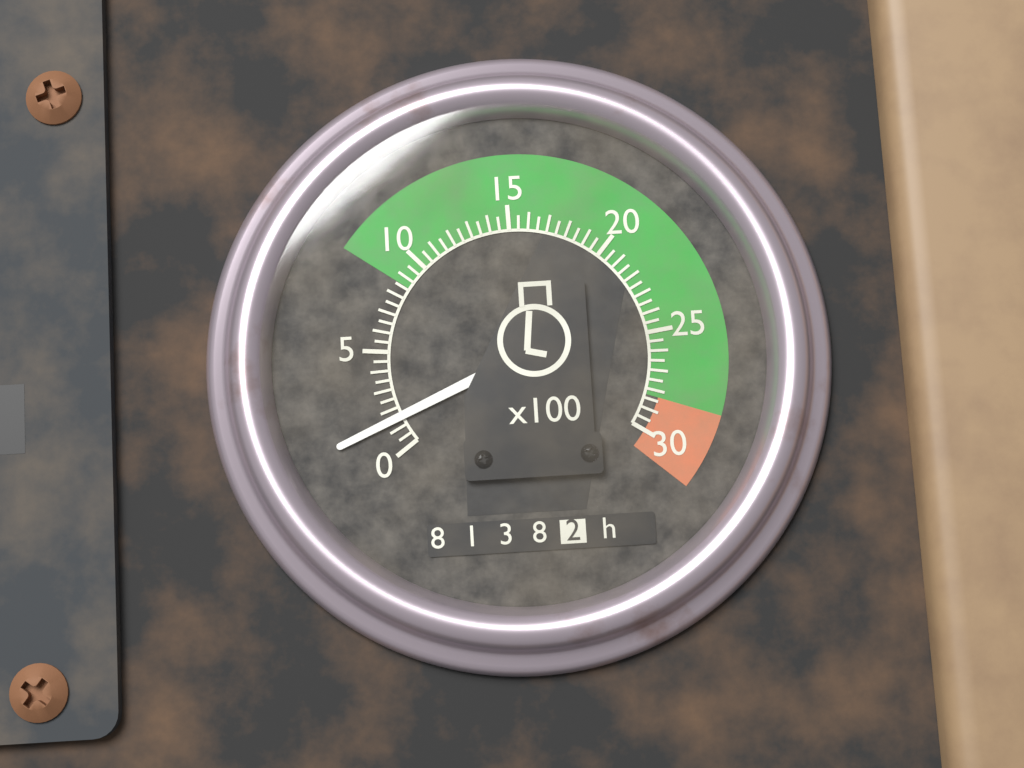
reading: 1.5 x100 rpm
